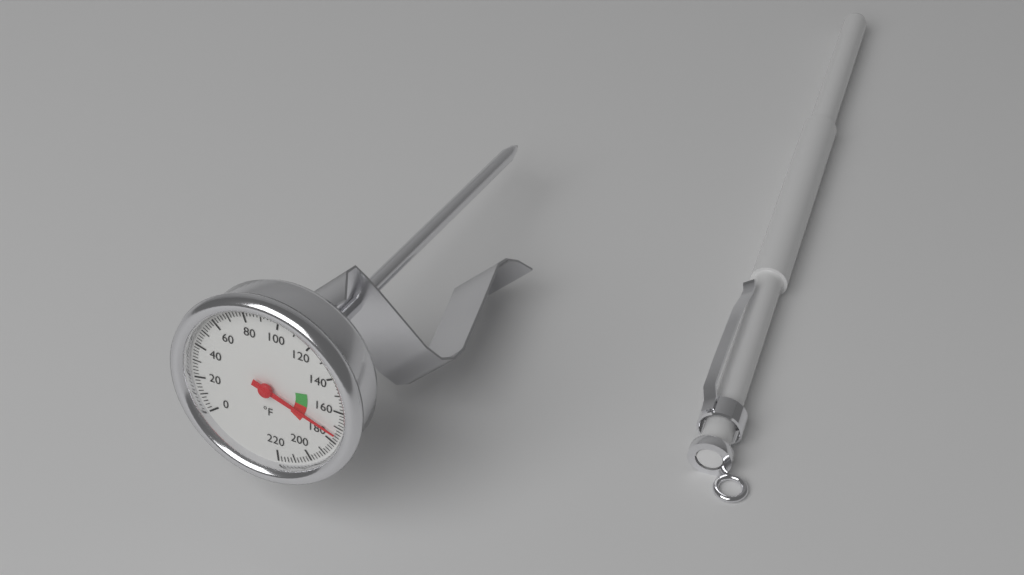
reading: 174 °F
